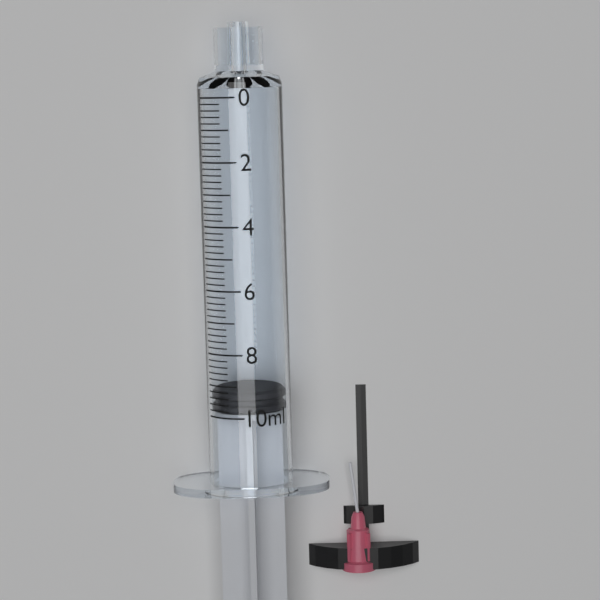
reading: 9.2 ml
